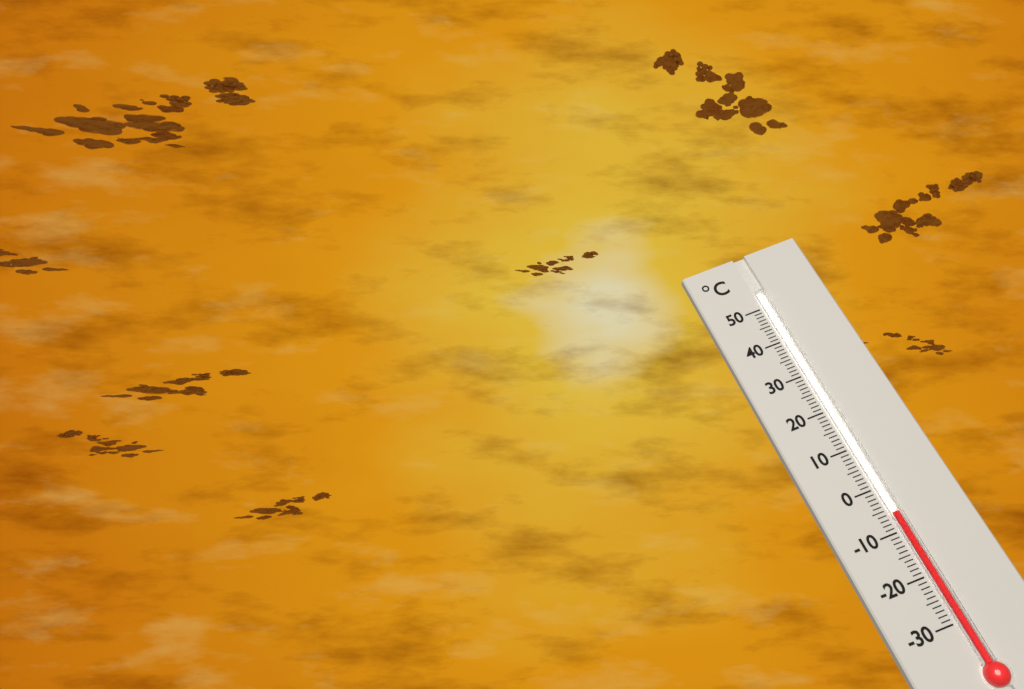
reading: -6 °C
